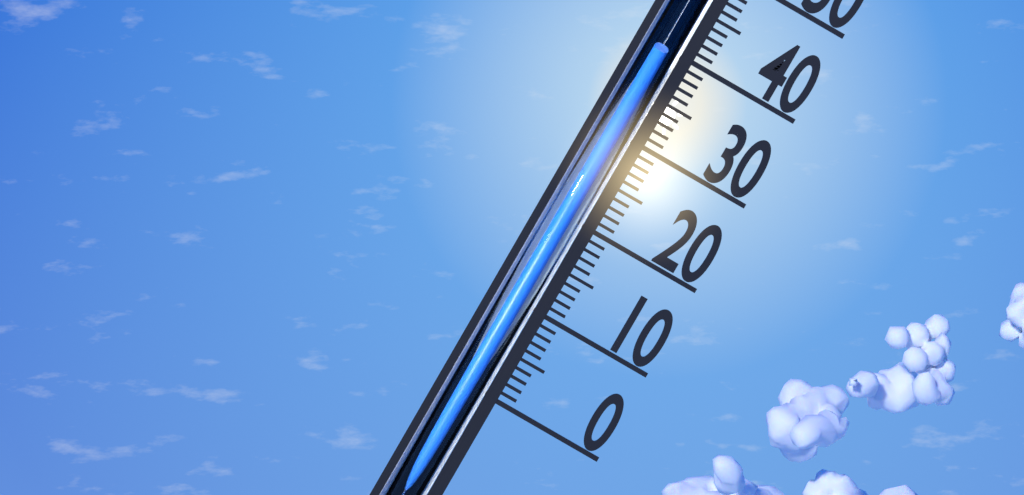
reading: 39 (no unit)
